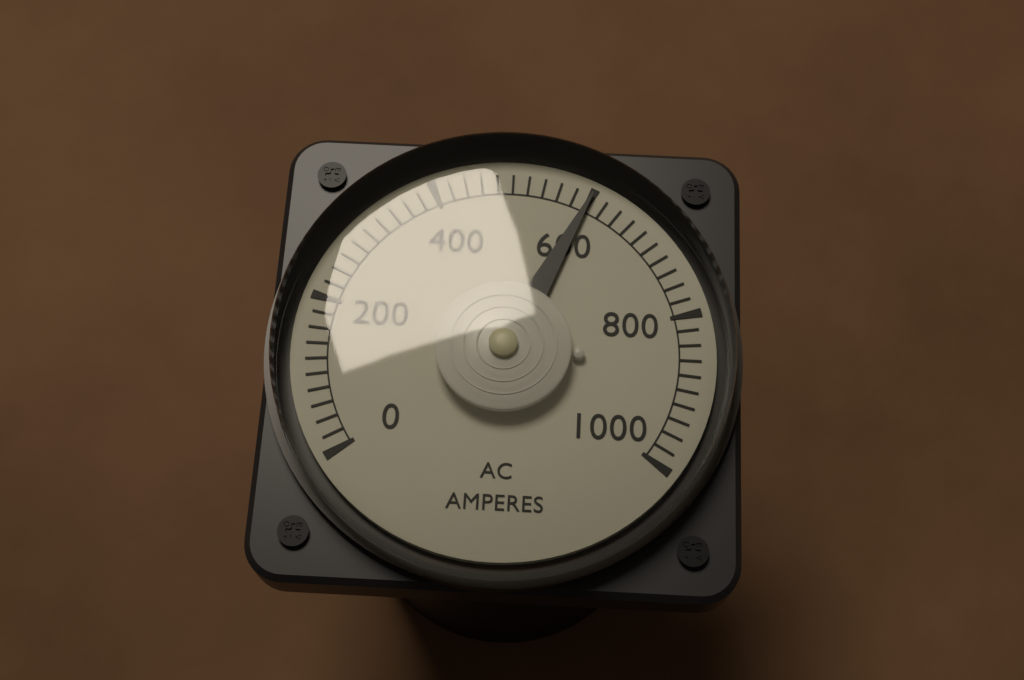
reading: 600 A
